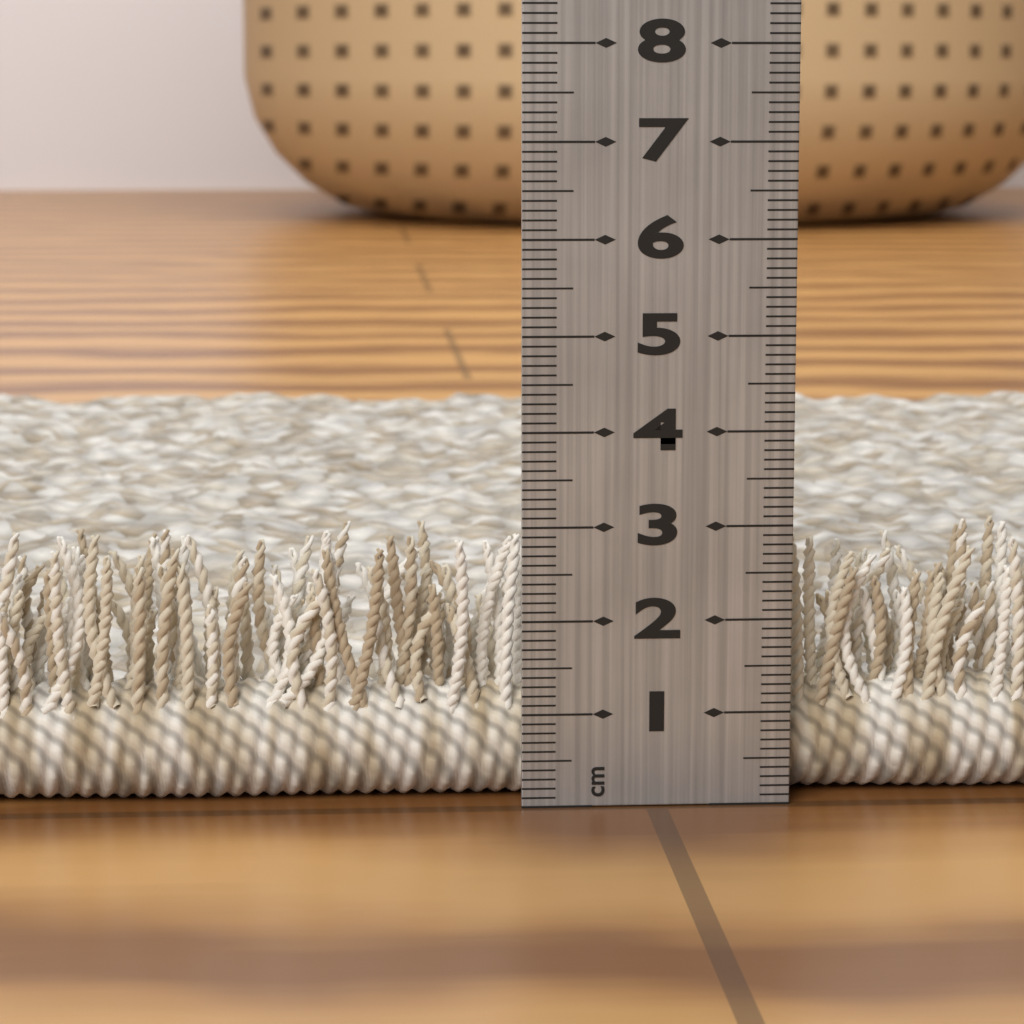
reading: 1.1 cm
